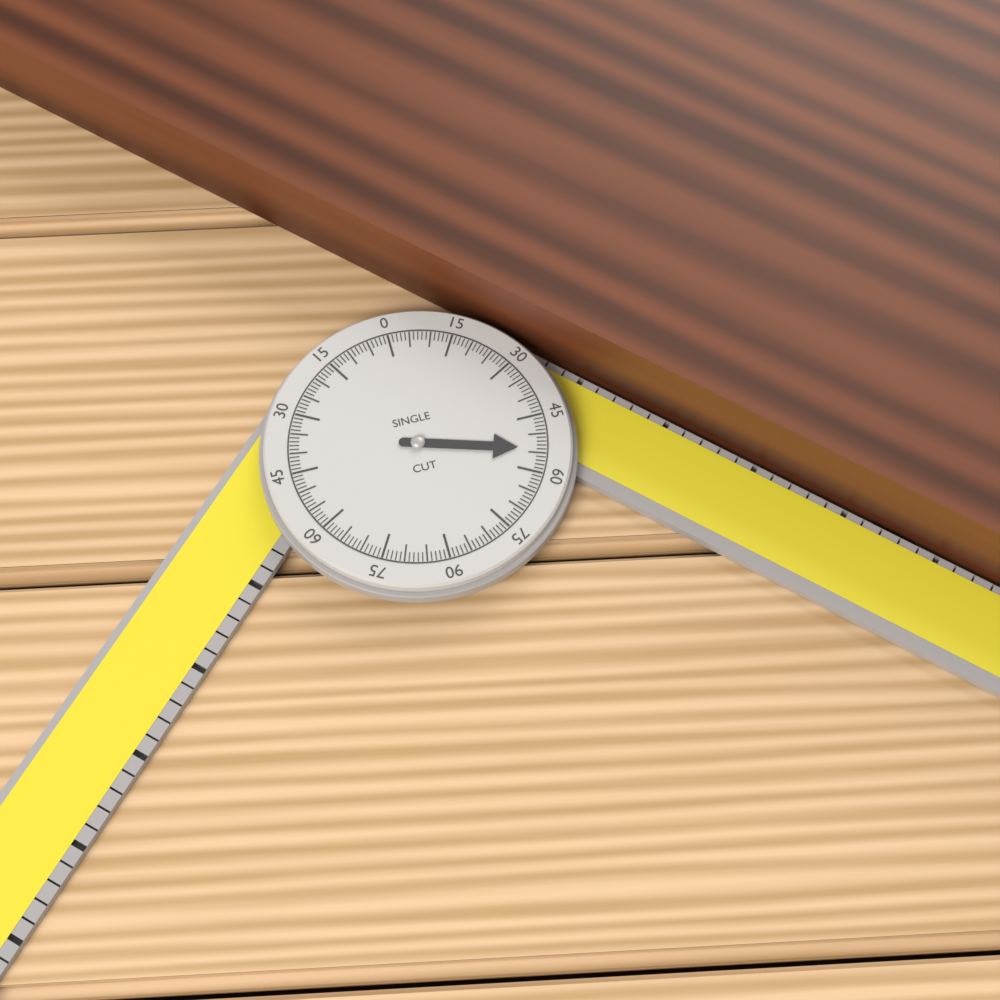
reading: 54 °
